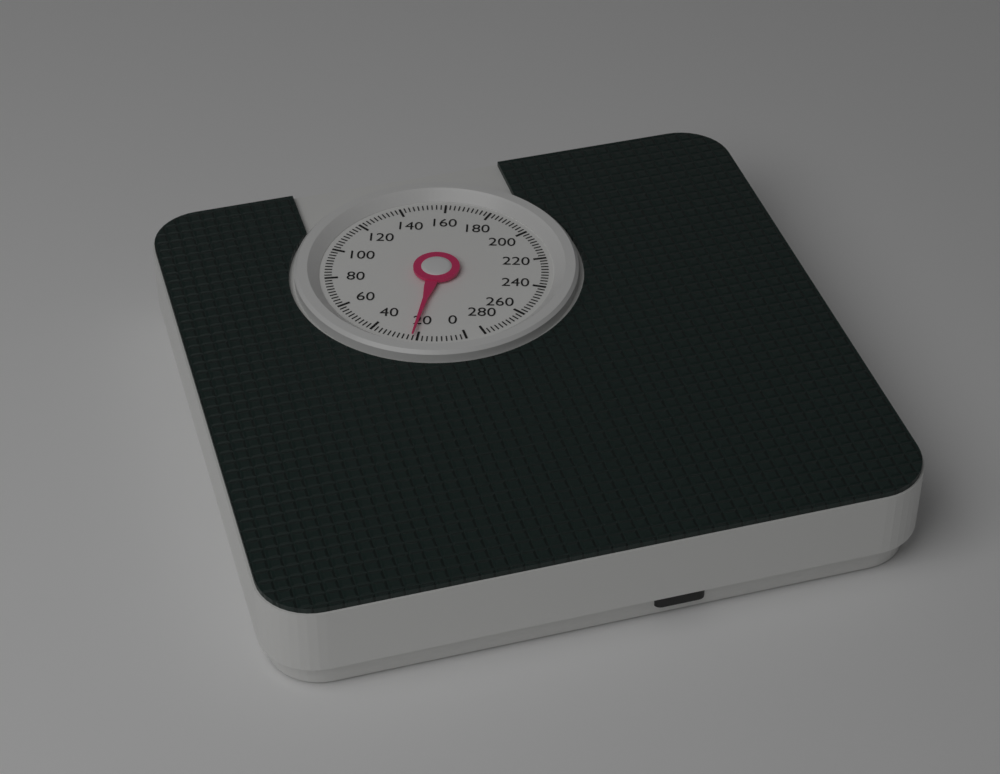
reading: 22 (no unit)
